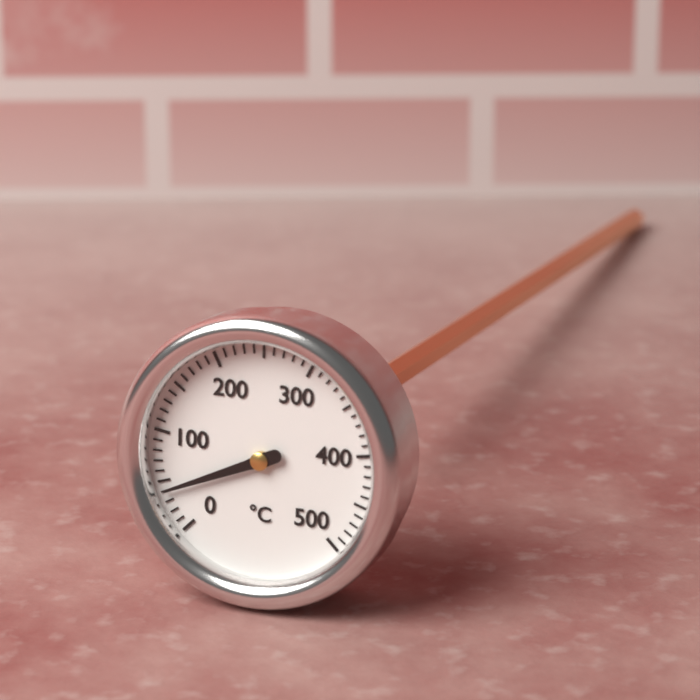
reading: 40 °C
